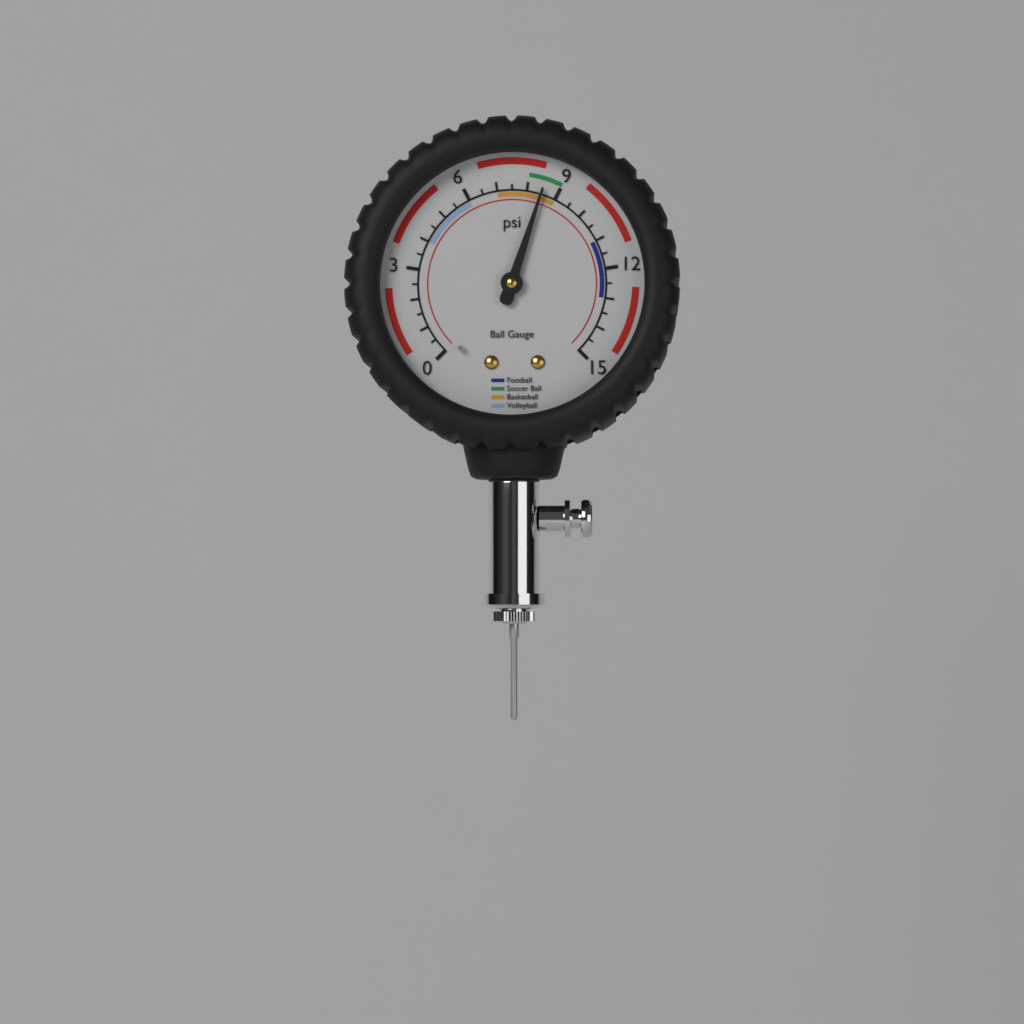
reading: 8.5 psi
